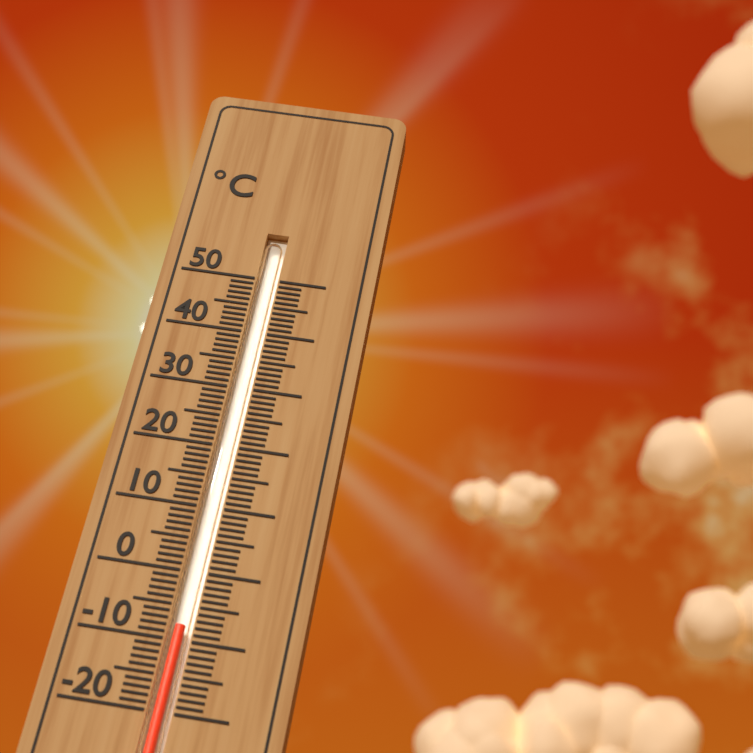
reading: -8 °C
